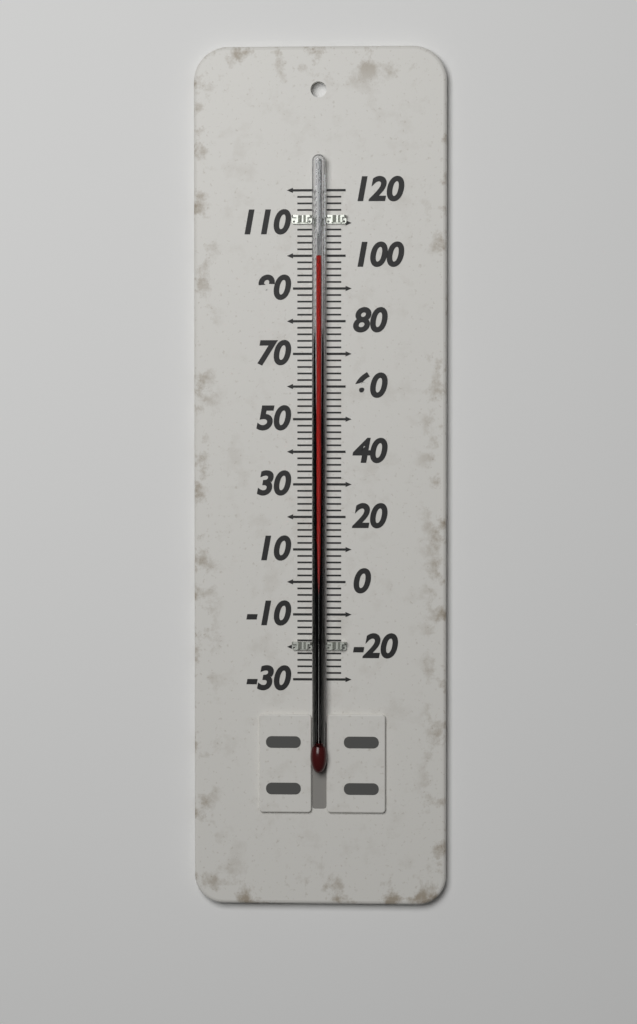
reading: 100 (no unit)
